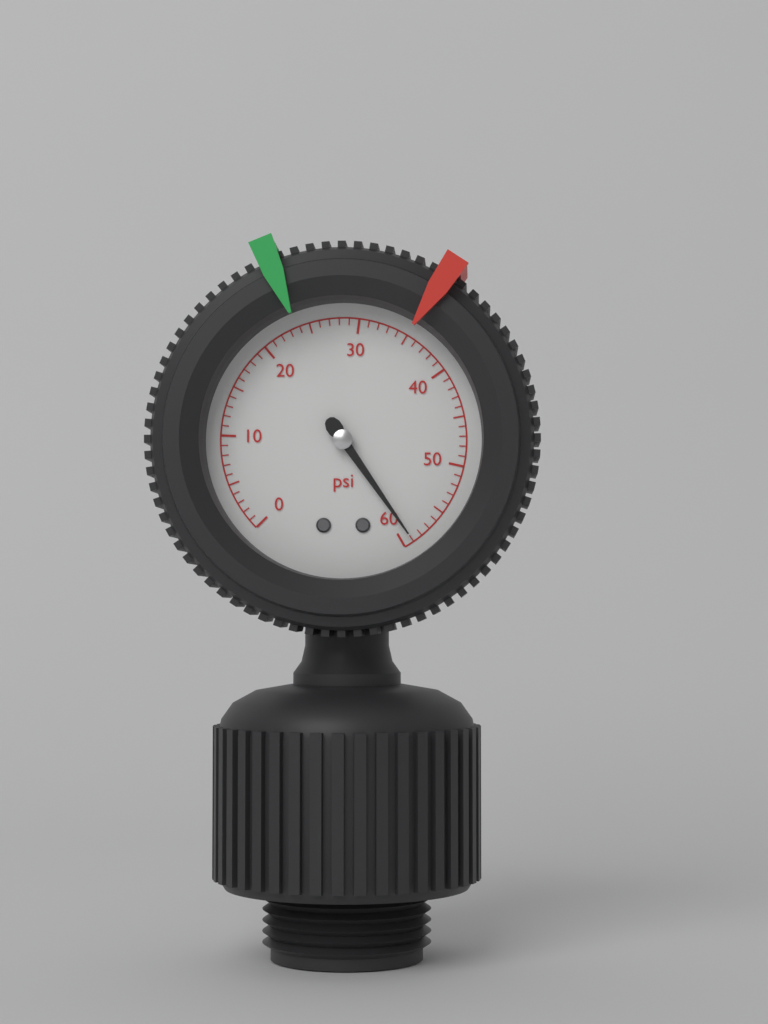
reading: 59 psi
